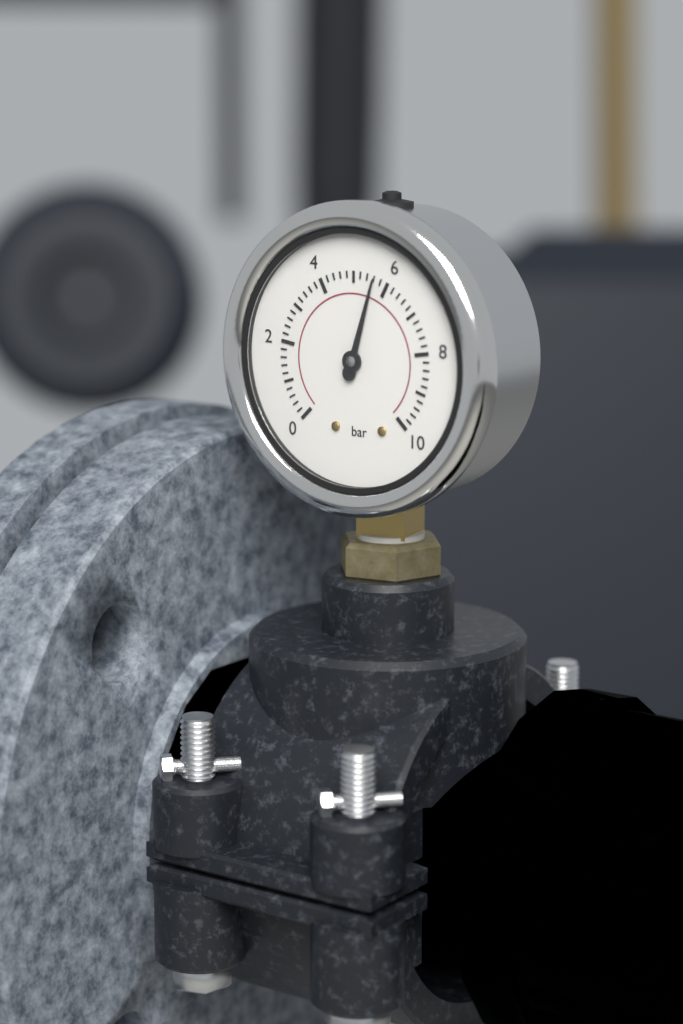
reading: 5.6 bar
